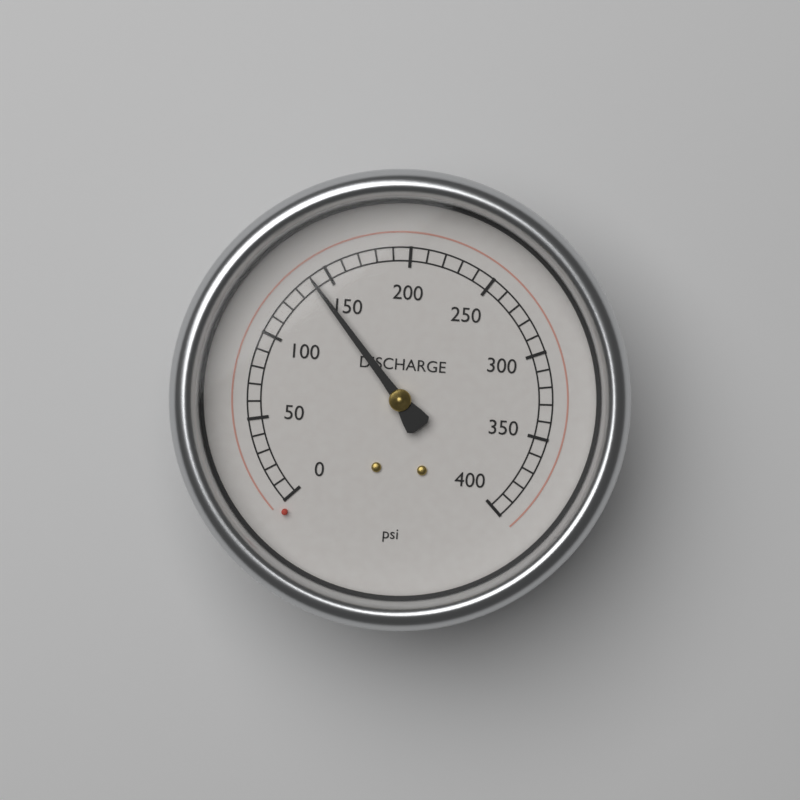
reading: 140 psi
